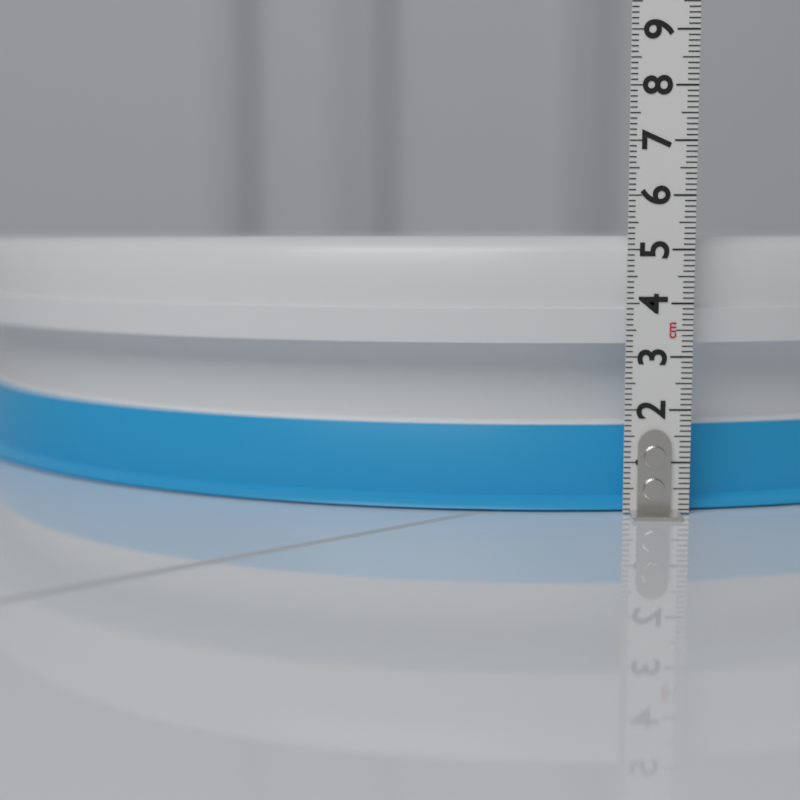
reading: 5.3 cm
